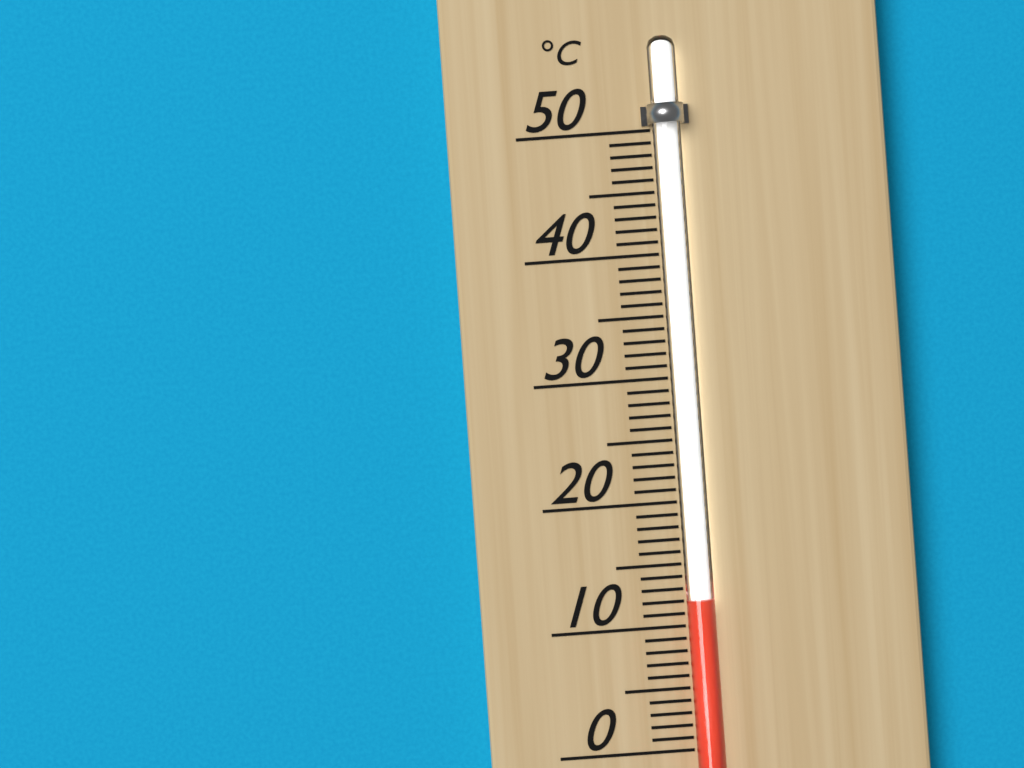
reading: 12 °C
